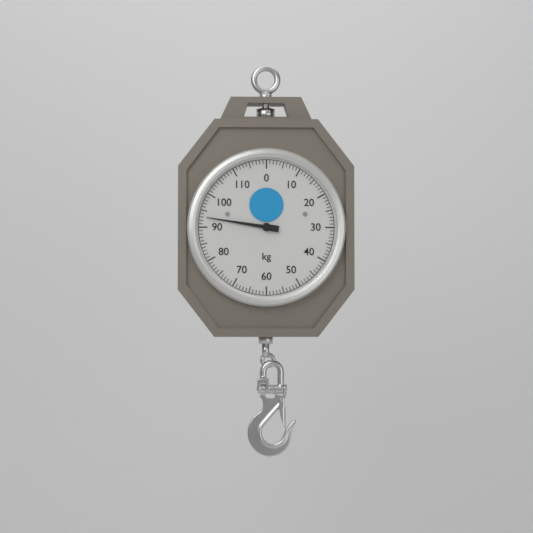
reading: 93 kg
